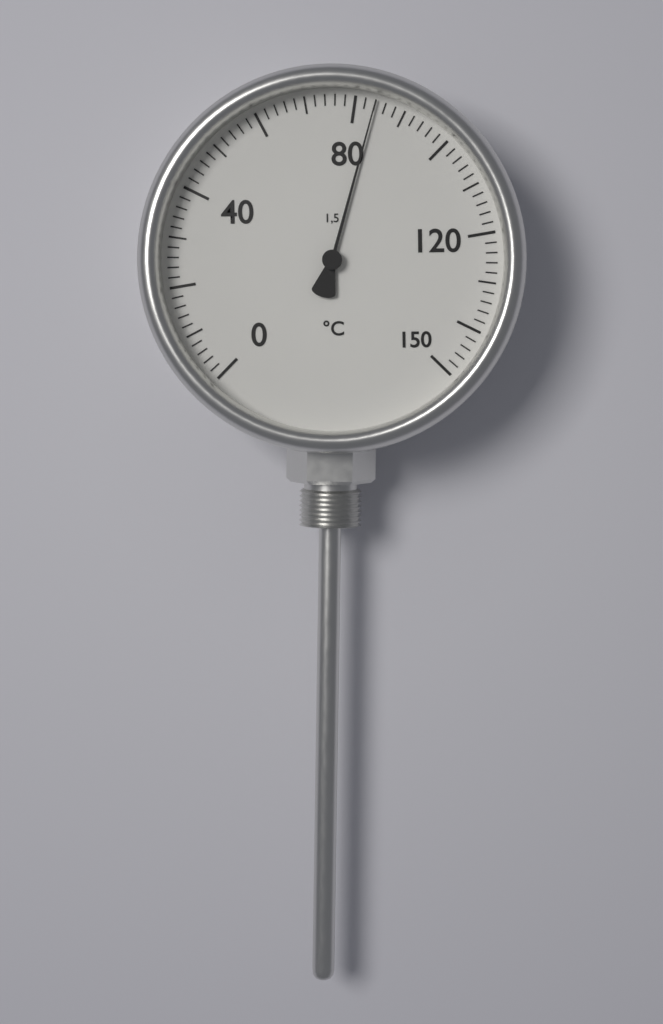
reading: 84 °C
